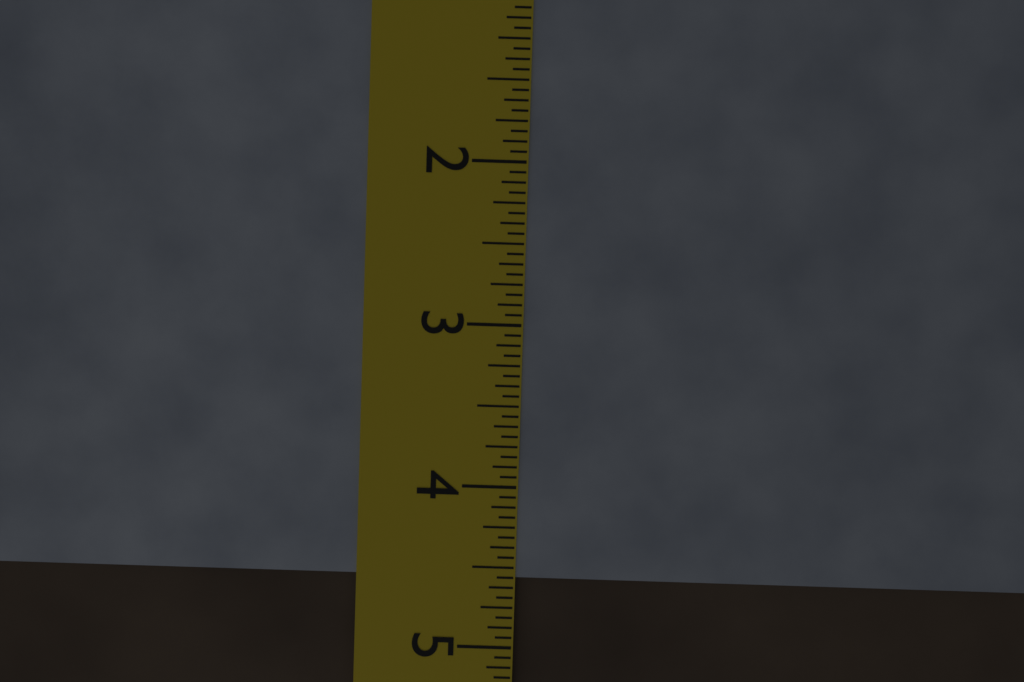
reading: 4.5625 in
